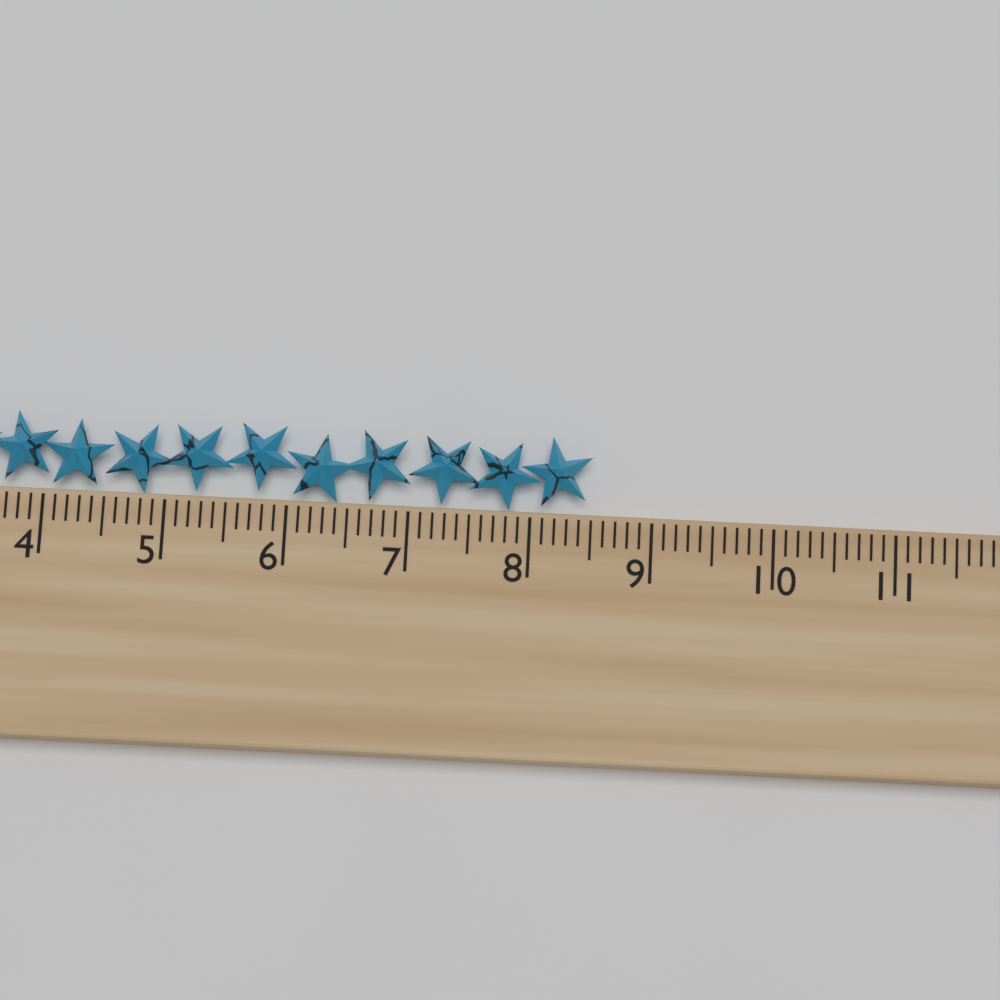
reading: 8.5 cm
